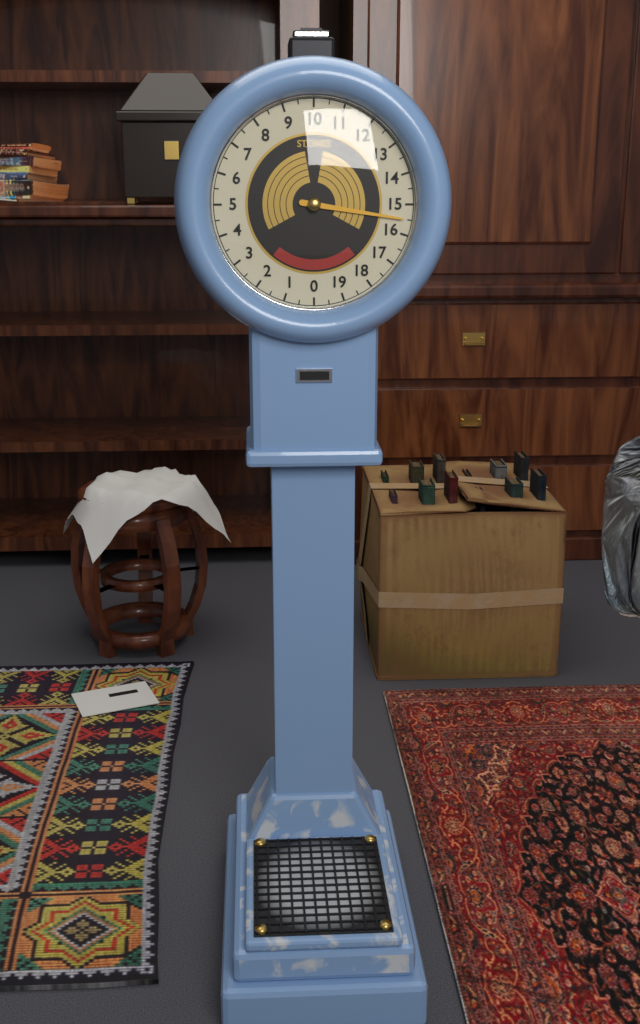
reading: 15.5 stones
